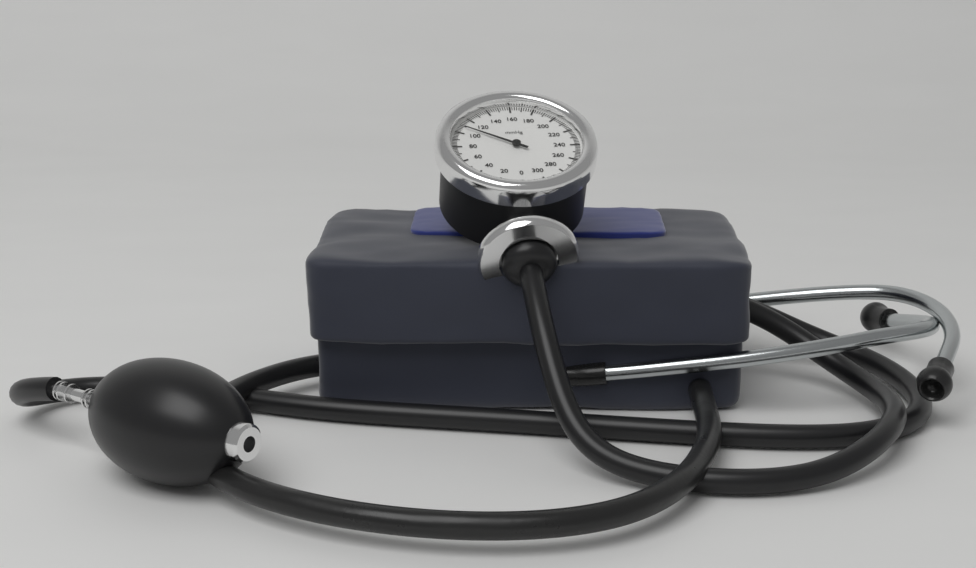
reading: 108 mmHg
